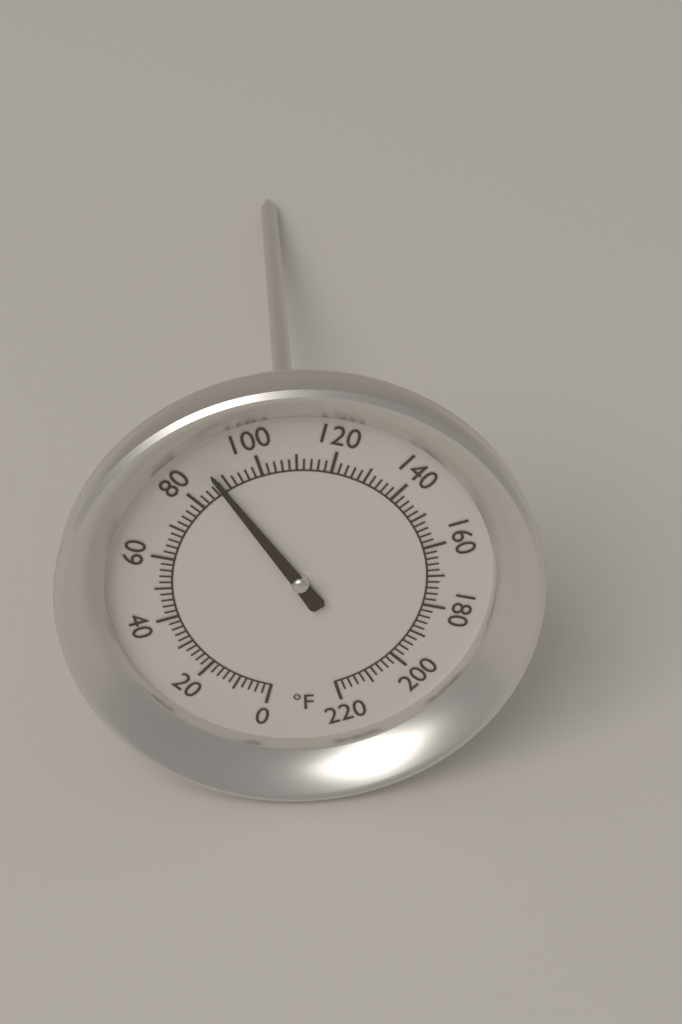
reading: 88 °F
